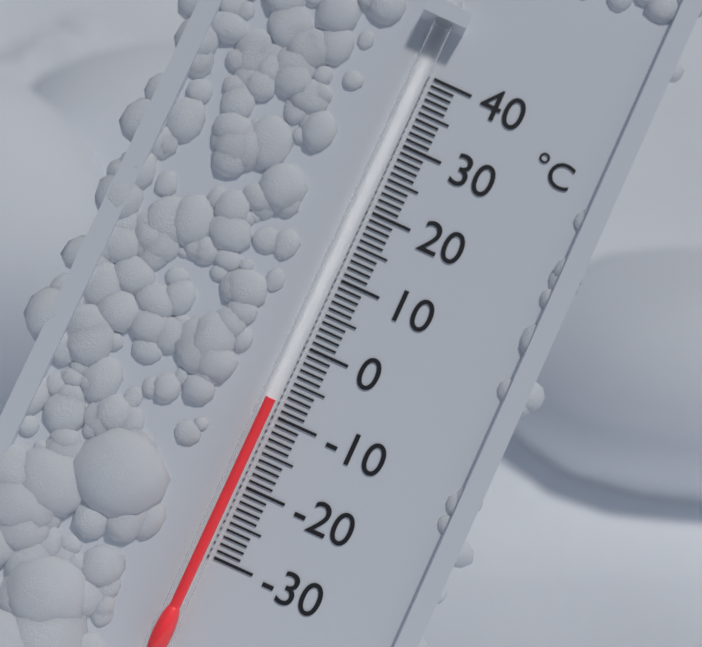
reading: -8 °C
